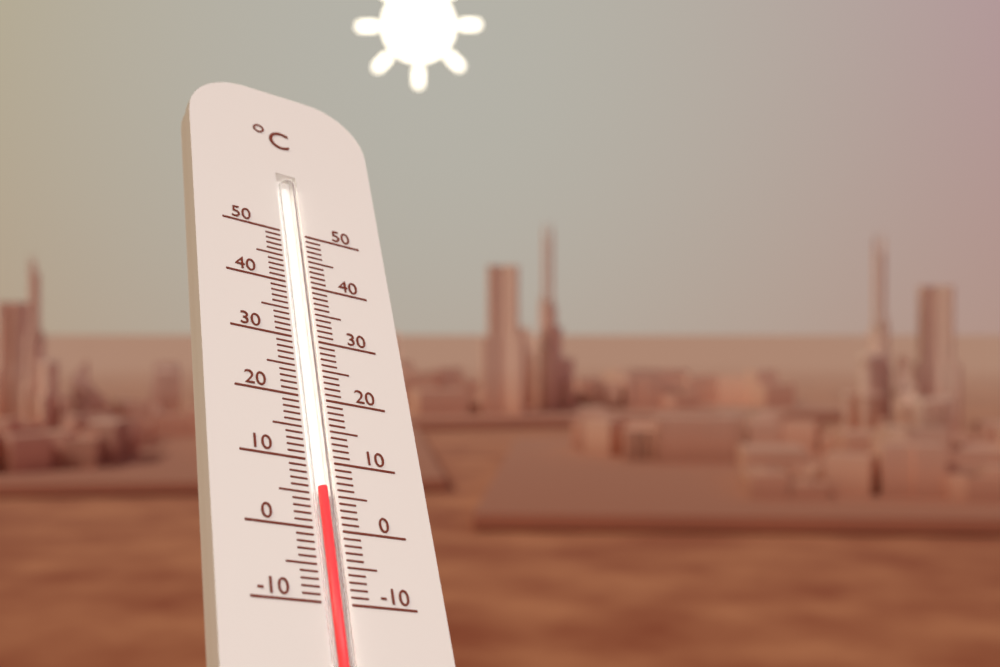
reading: 6 °C
